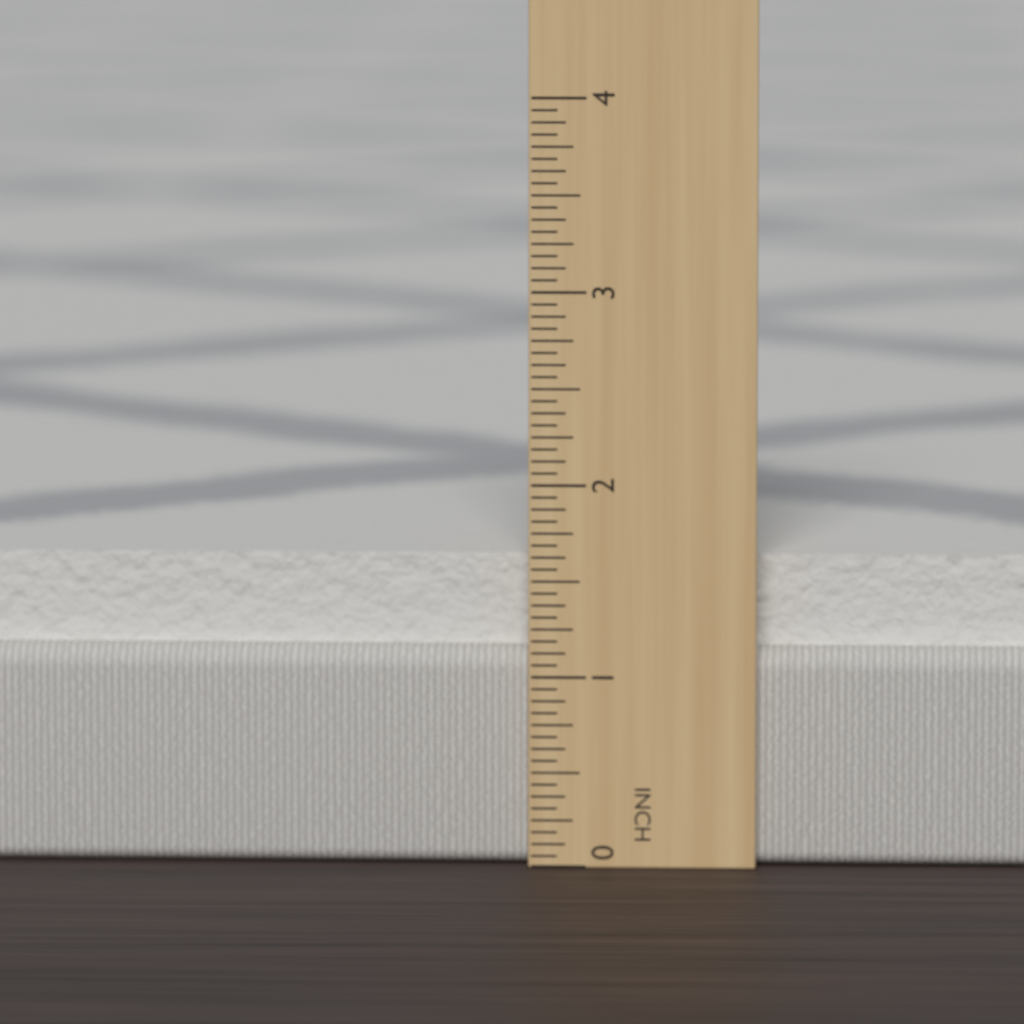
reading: 1.6250 in
